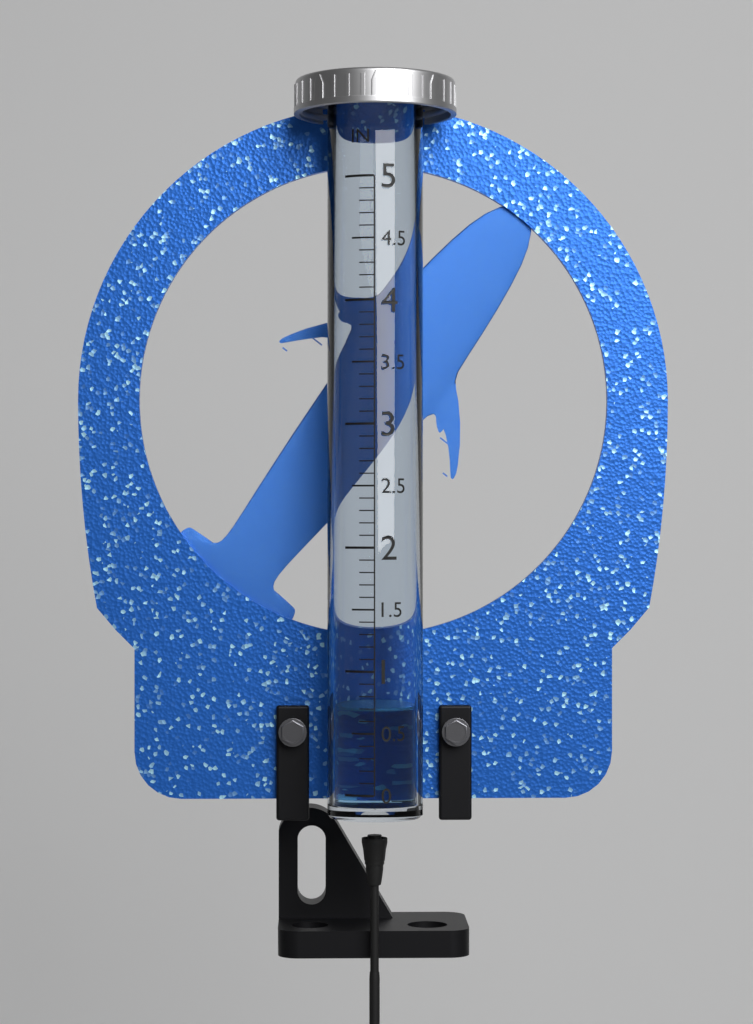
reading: 0.7 in
